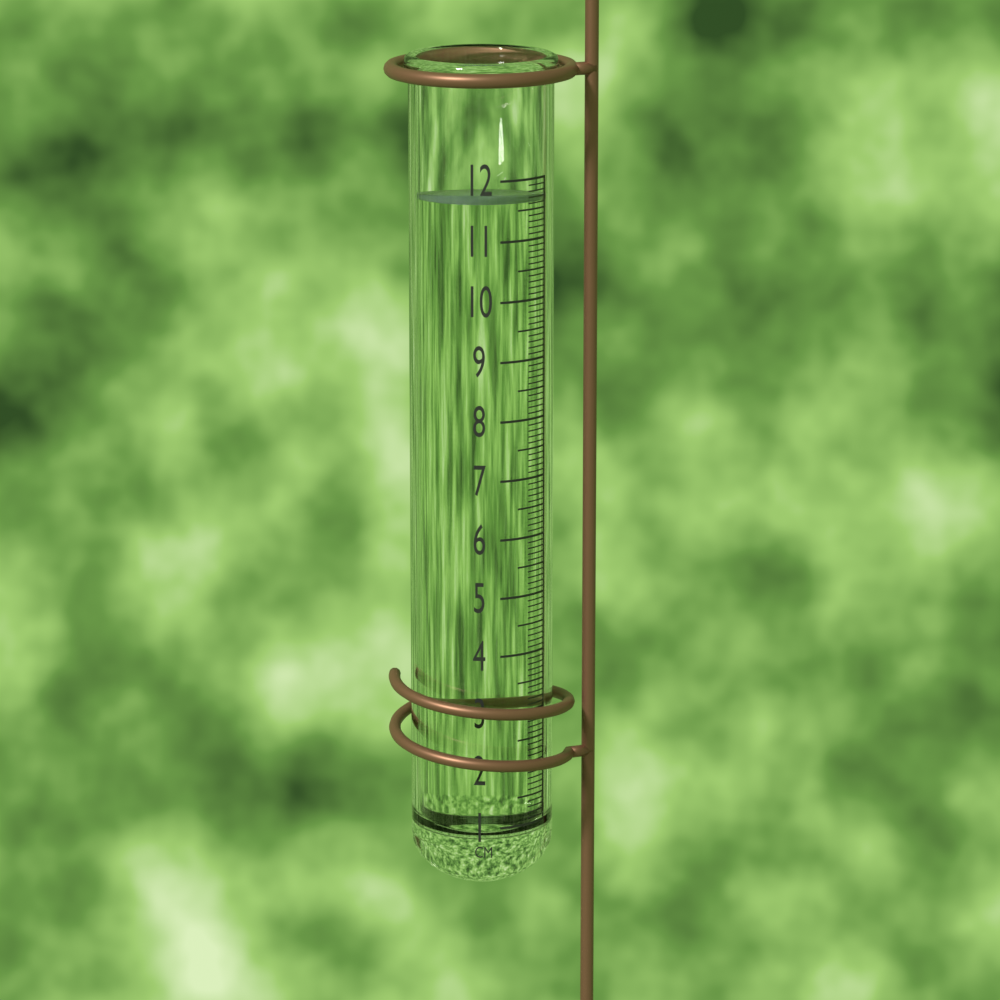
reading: 11.7 cm
